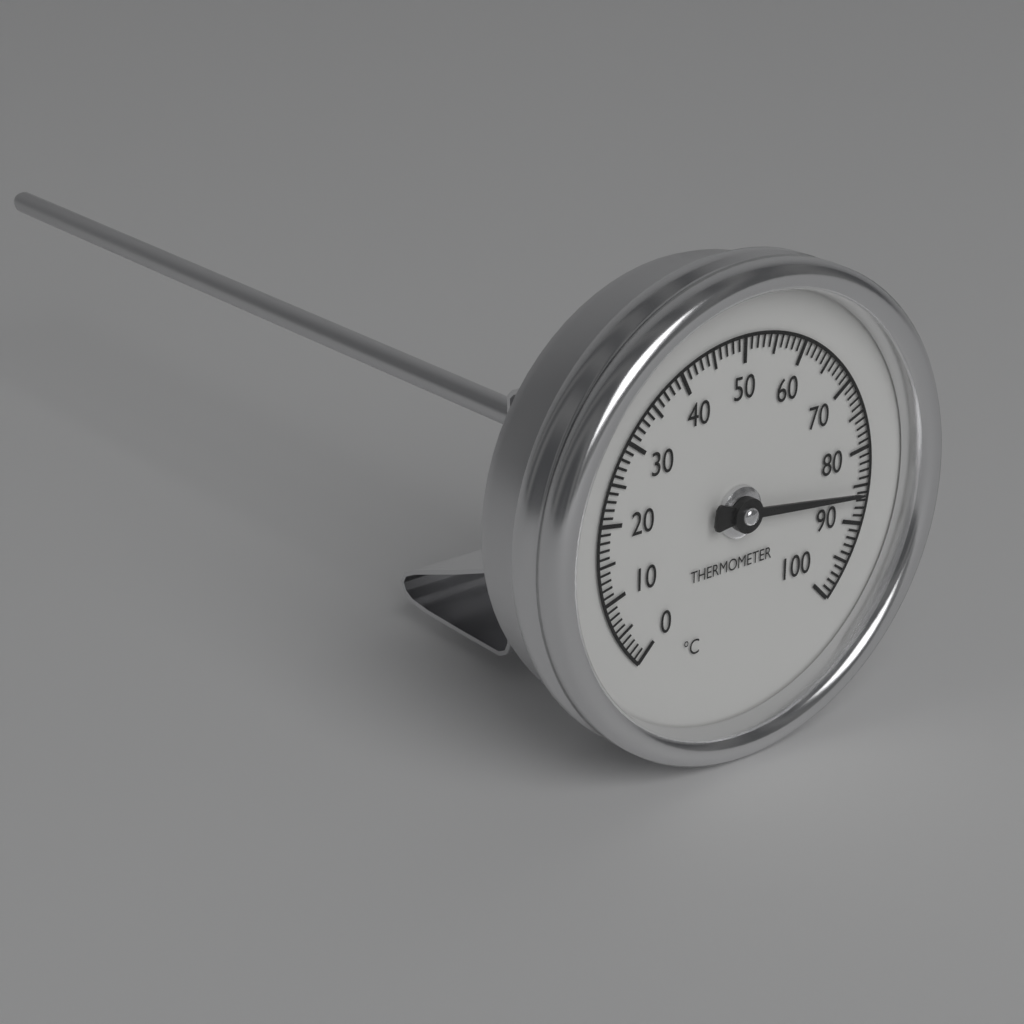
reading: 86 °C
